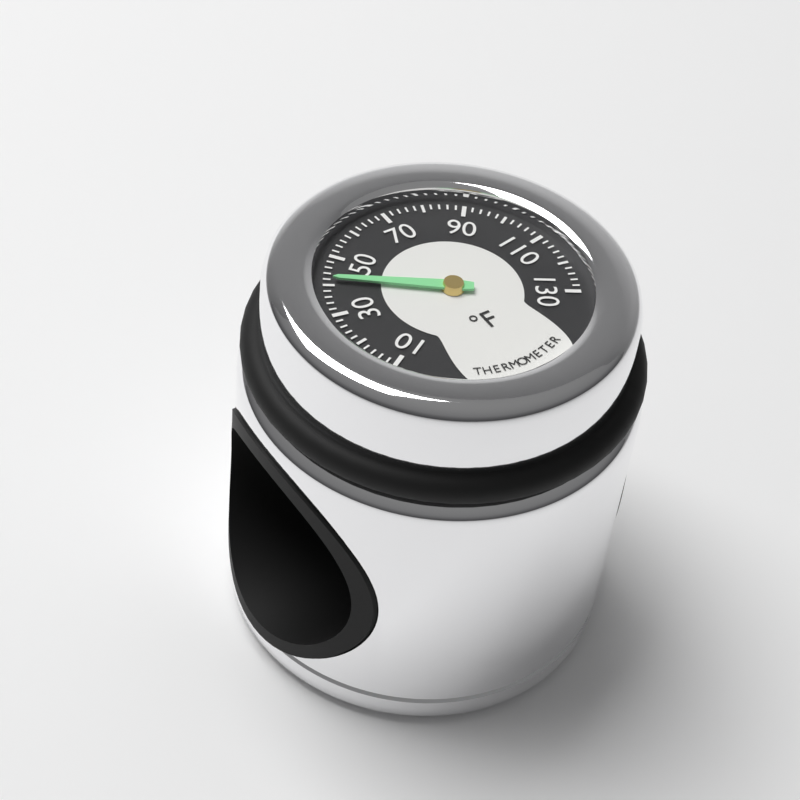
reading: 42 °F
